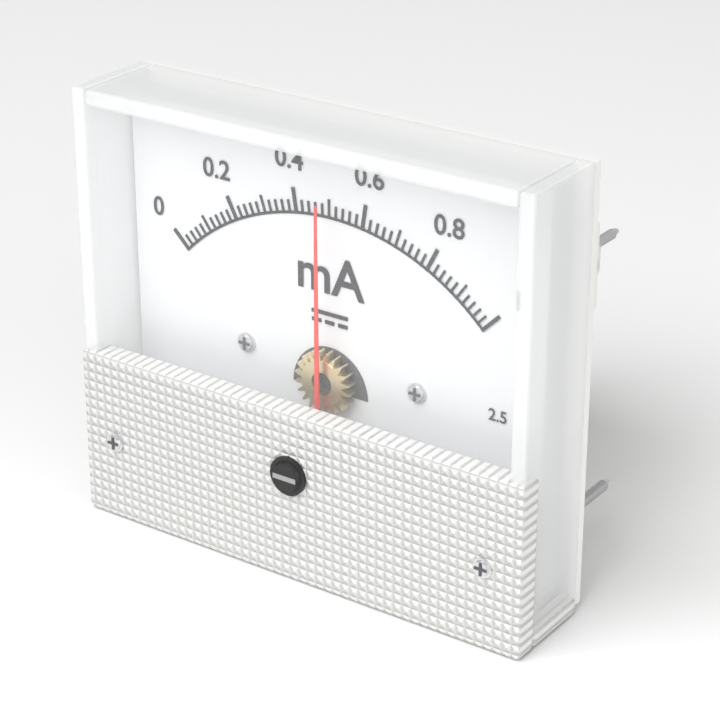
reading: 0.50 mA
